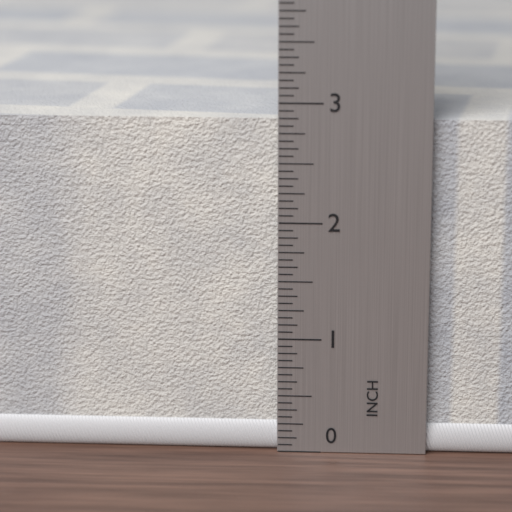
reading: 2.8750 in
